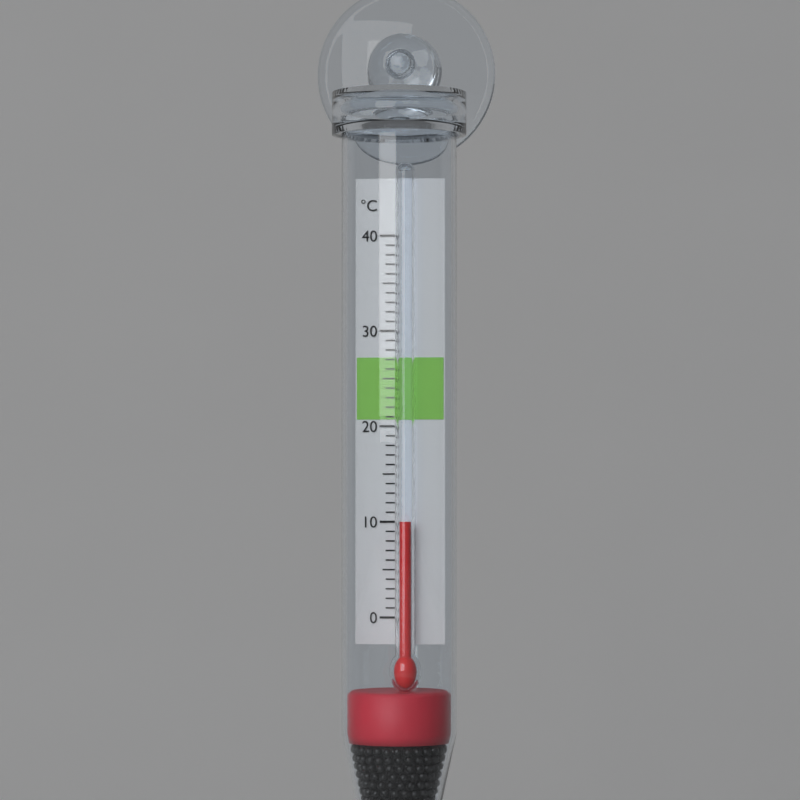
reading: 10 °C
